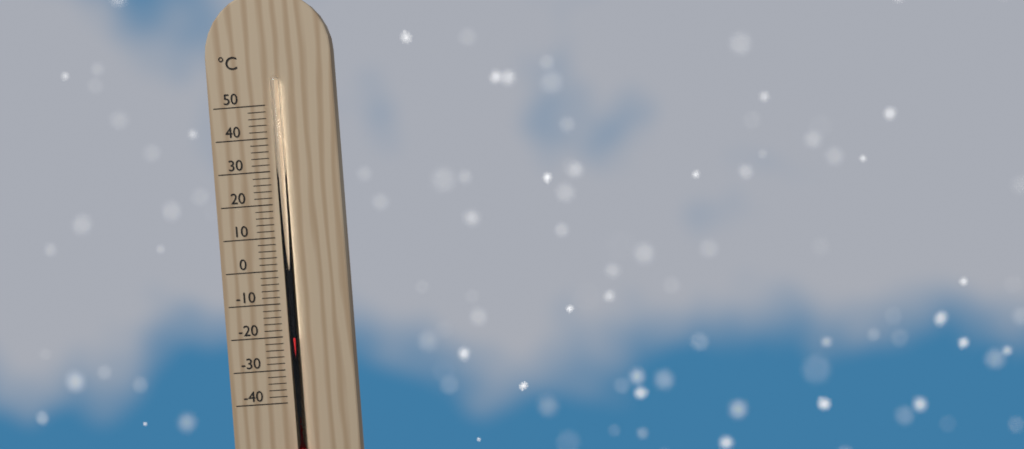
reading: -20 °C
